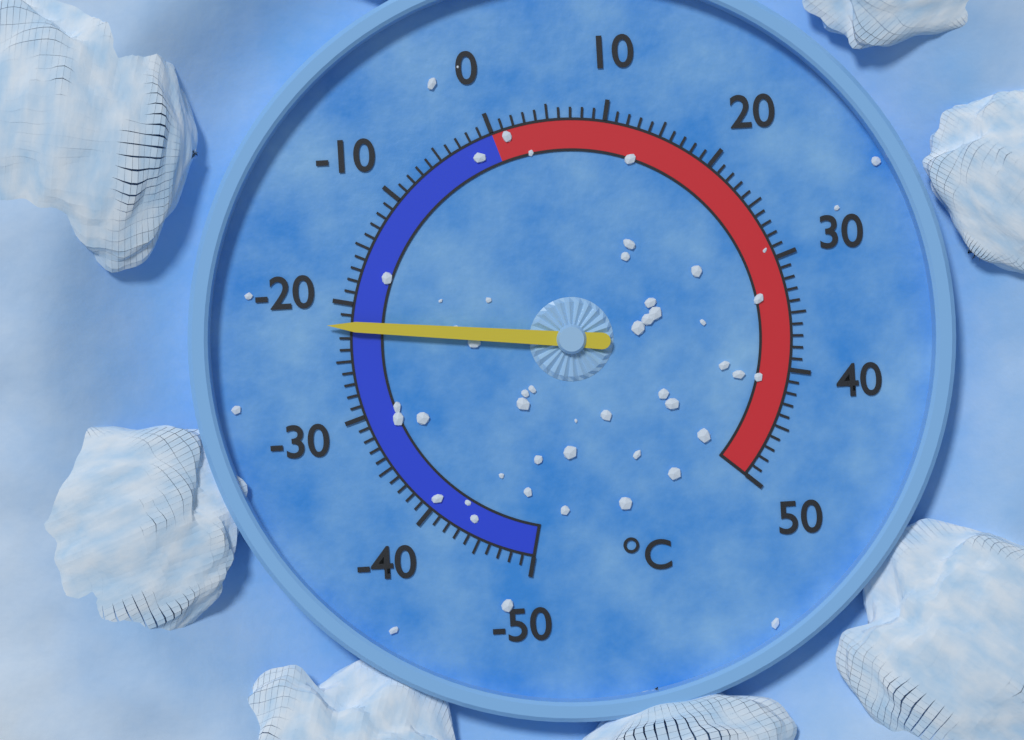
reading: -22 °C
